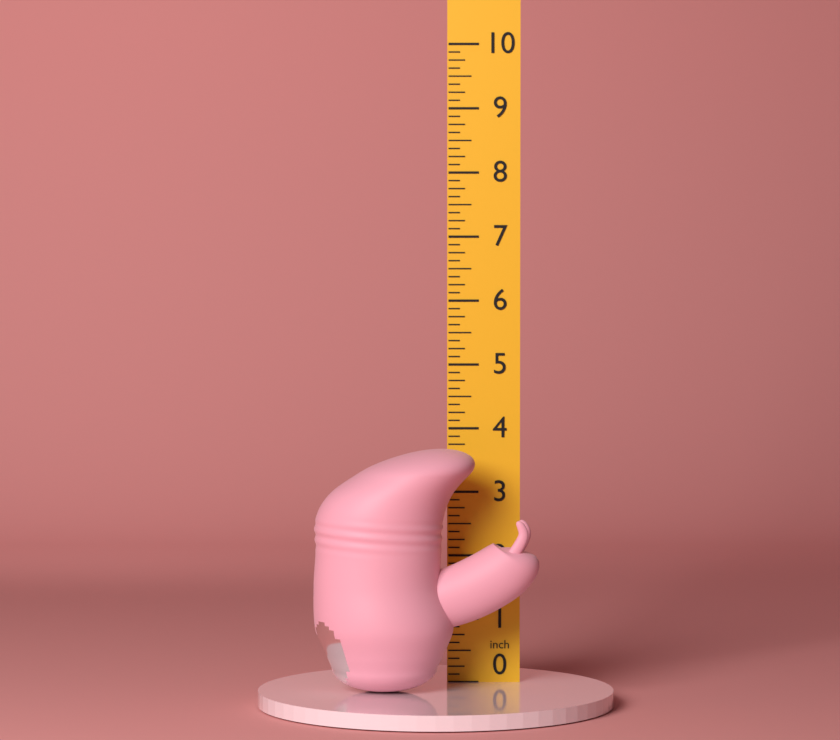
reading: 3.750 in
